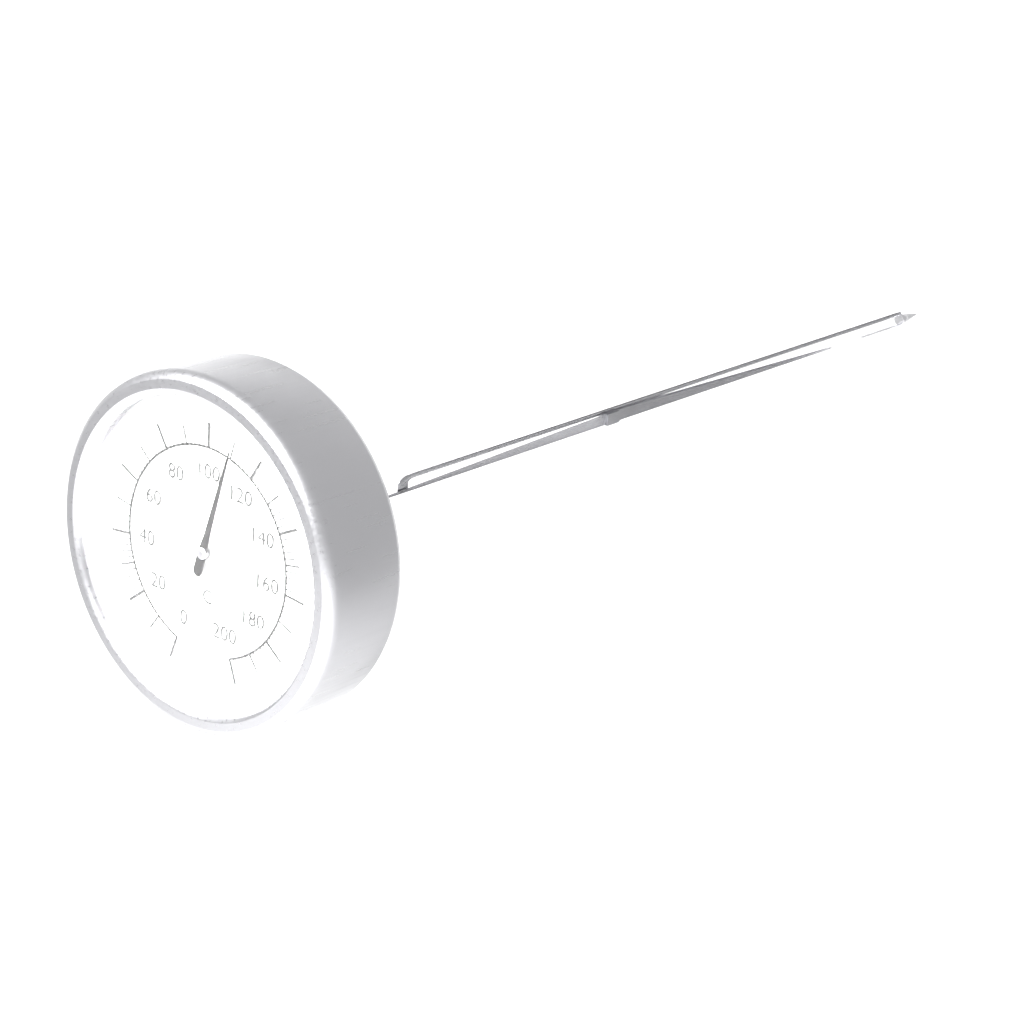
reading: 110 °C
